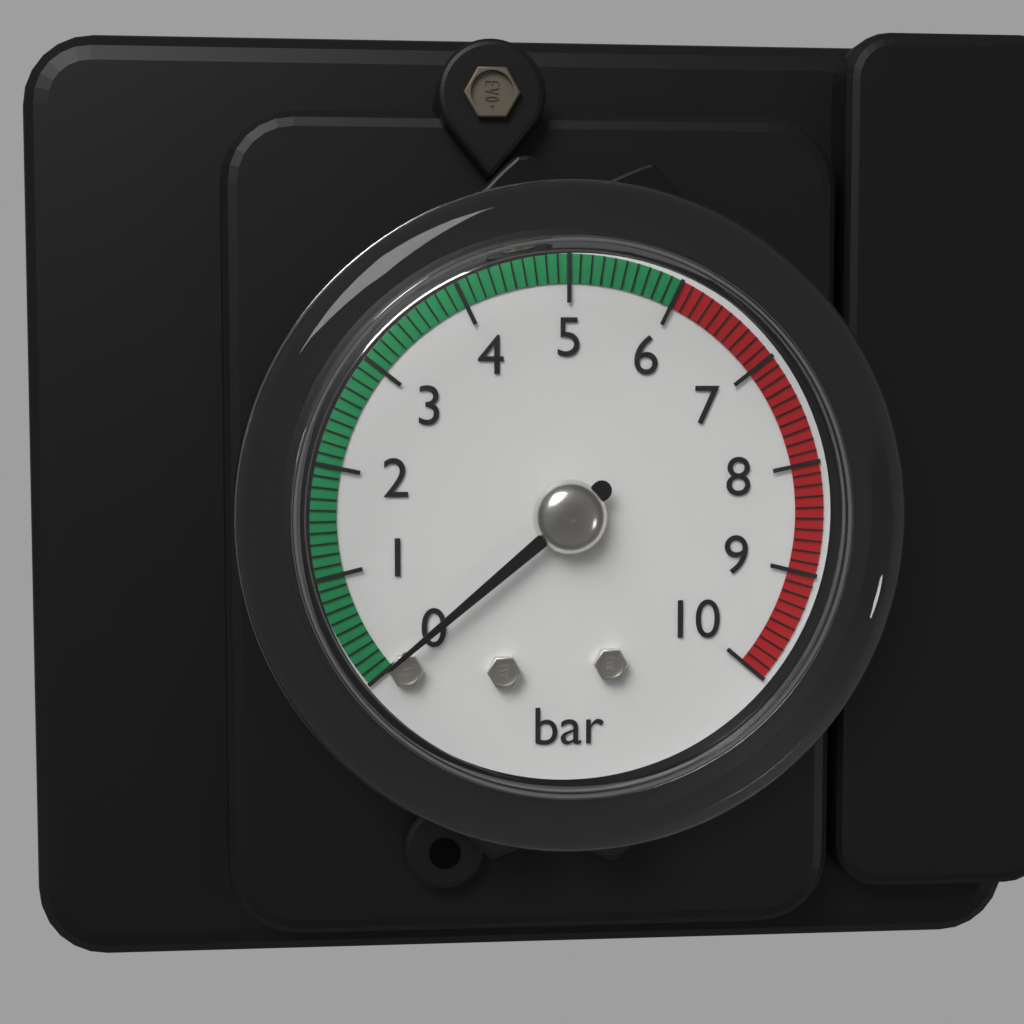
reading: 0.0 bar
